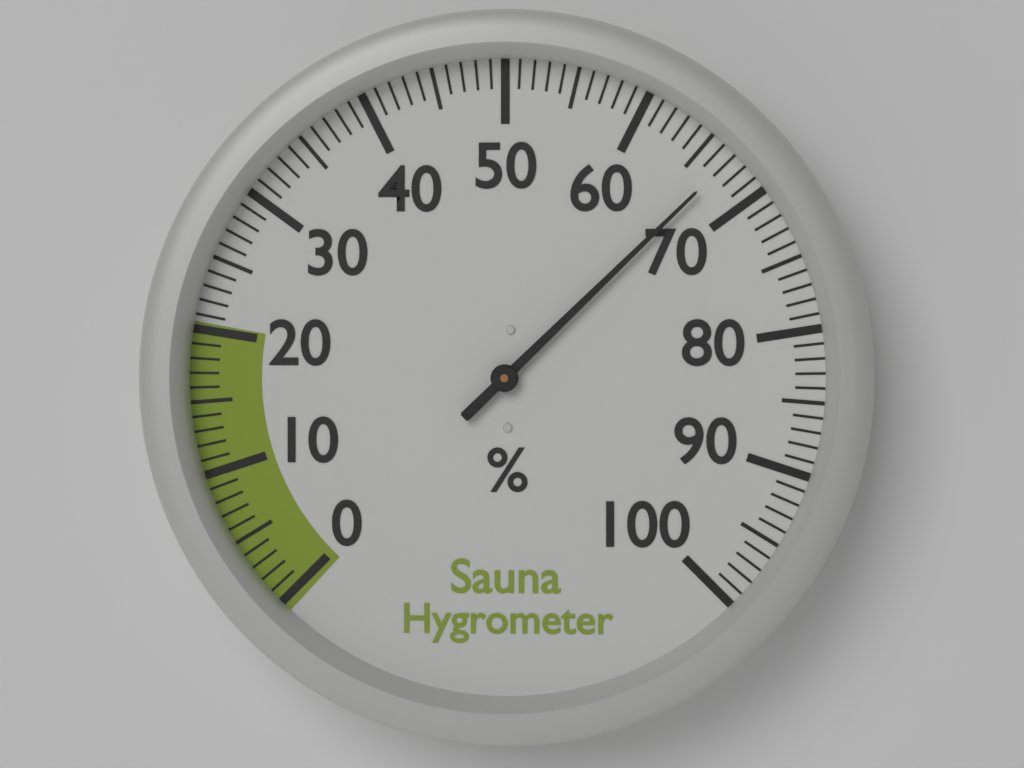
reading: 67 %
